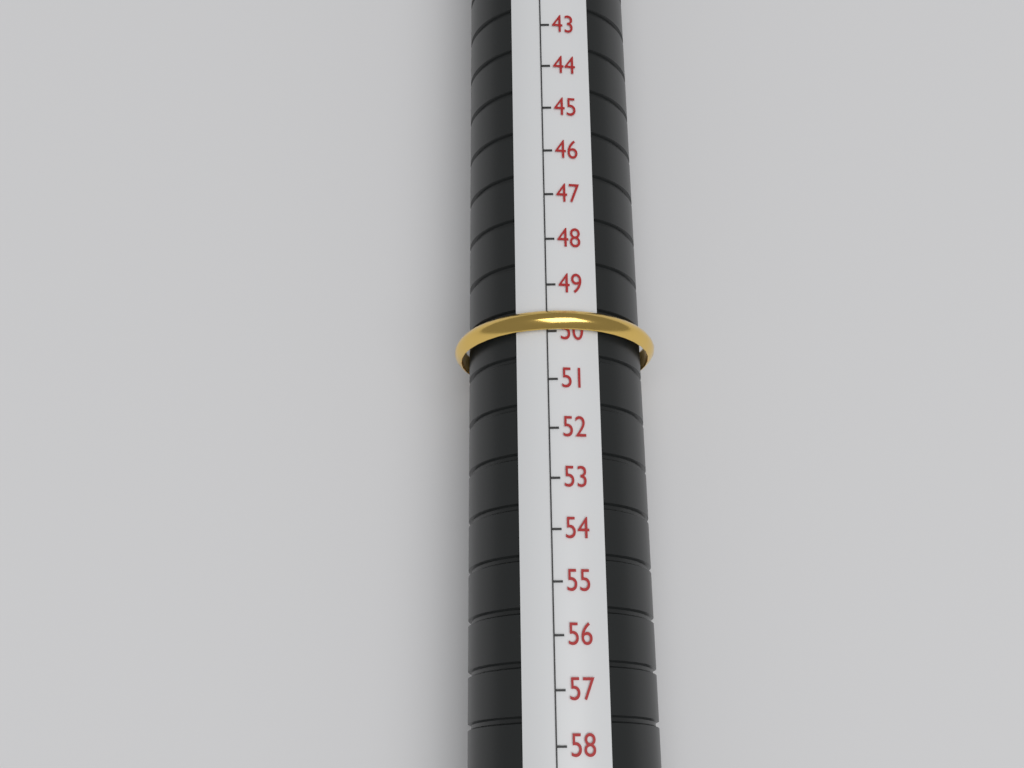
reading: 50 (no unit)
